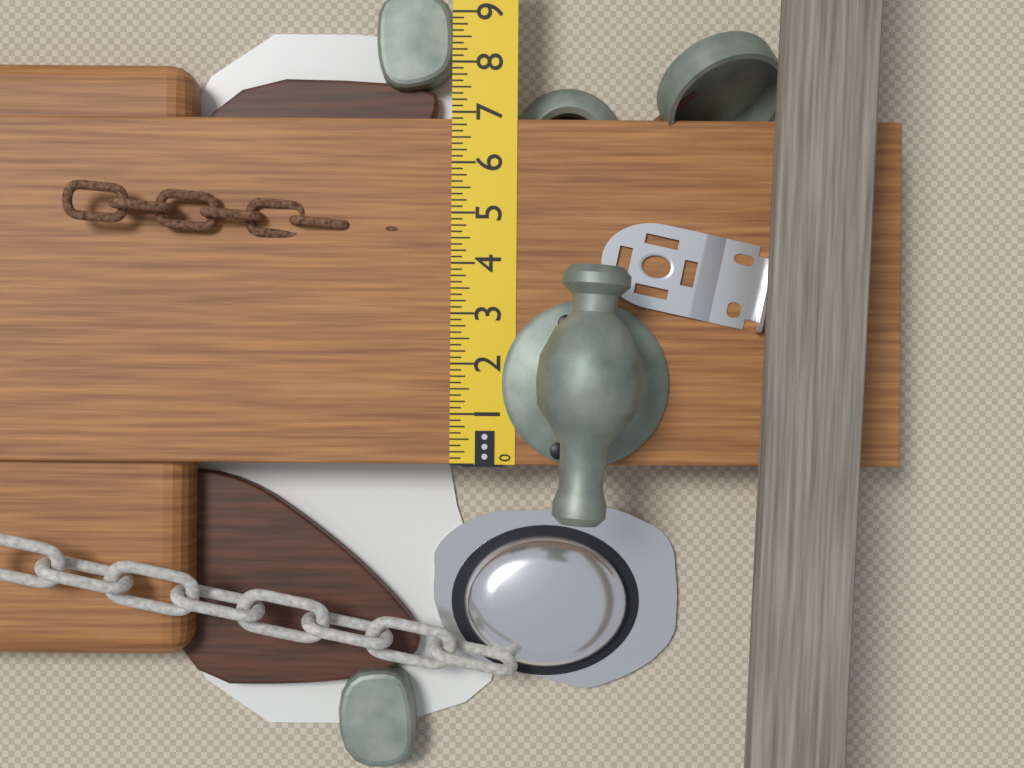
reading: 6.875 in
